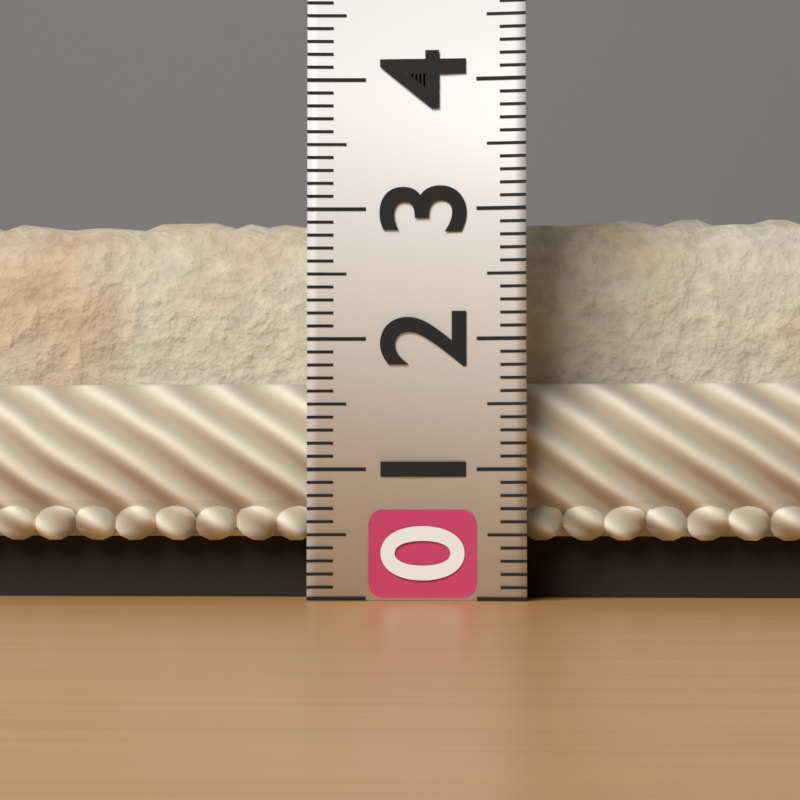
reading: 3.1 (no unit)
